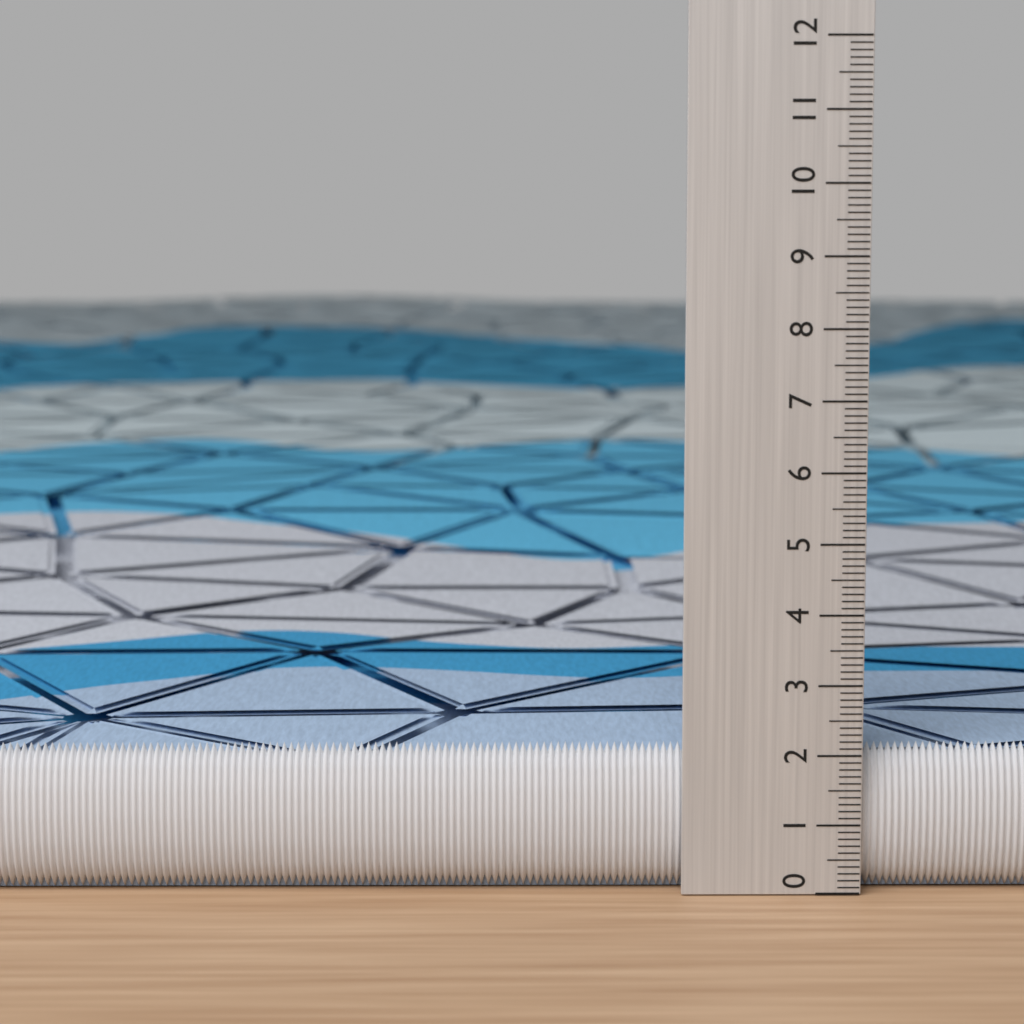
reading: 2.1 (no unit)
